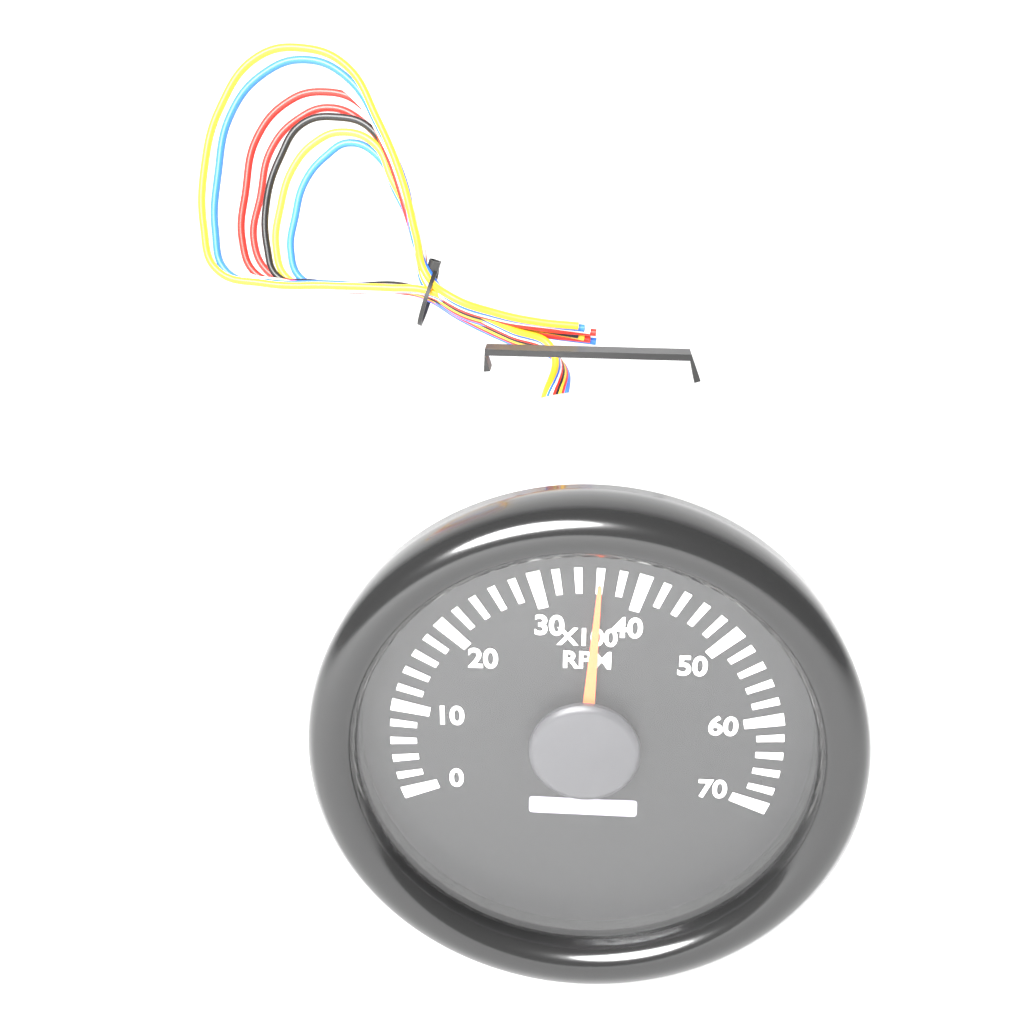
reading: 36 x100 RPM
